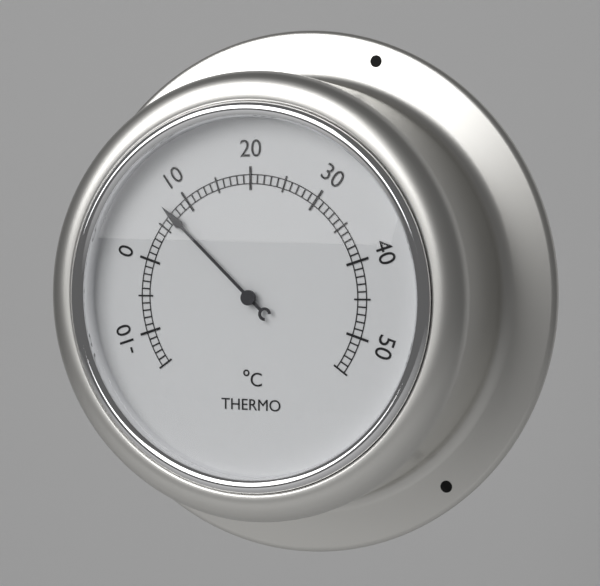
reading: 7 °C
